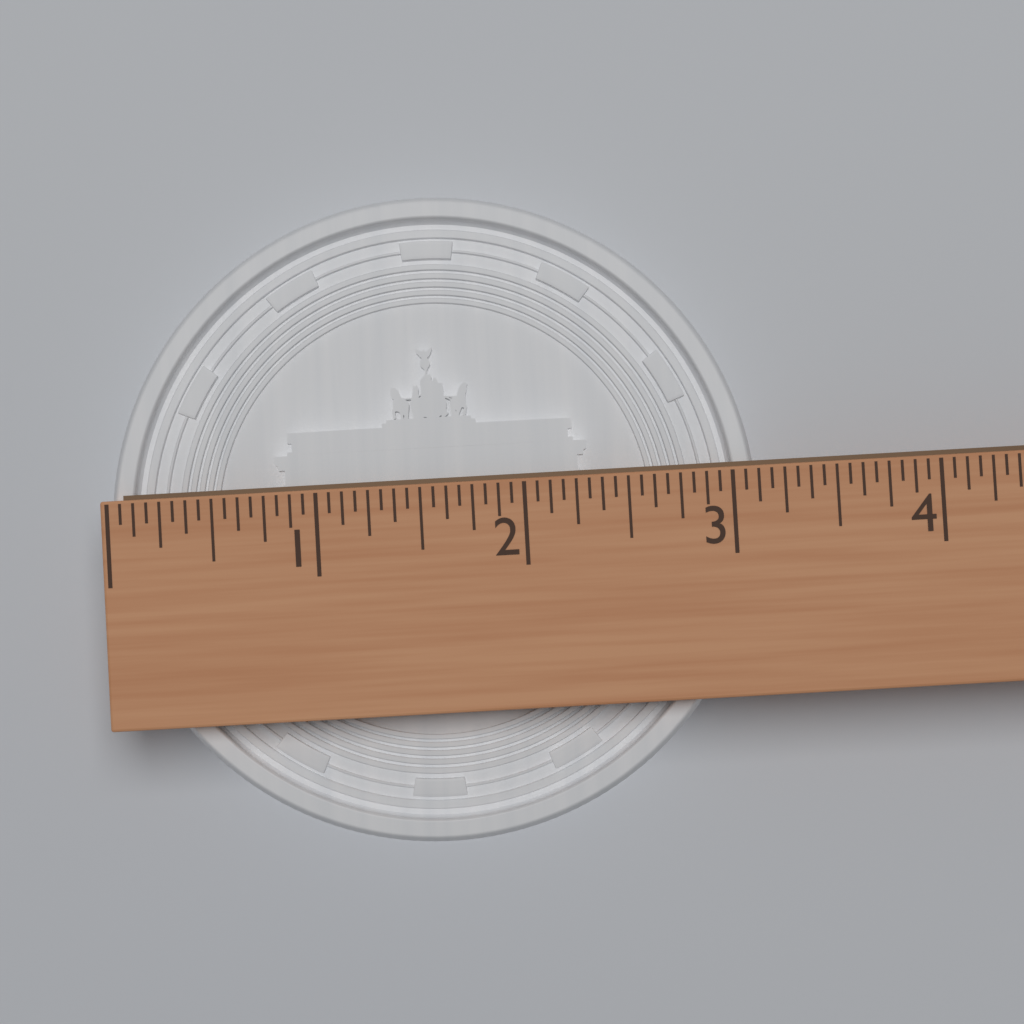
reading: 3.1250 (no unit)
